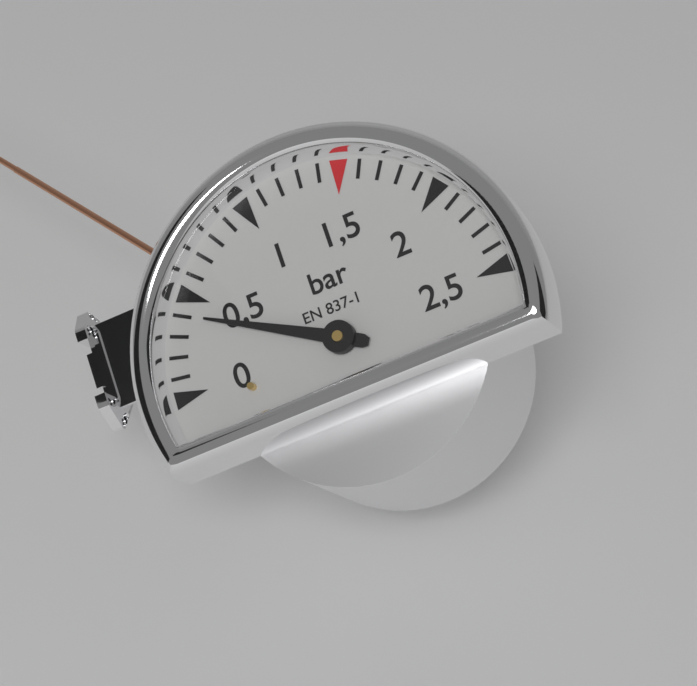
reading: 0.4 bar
